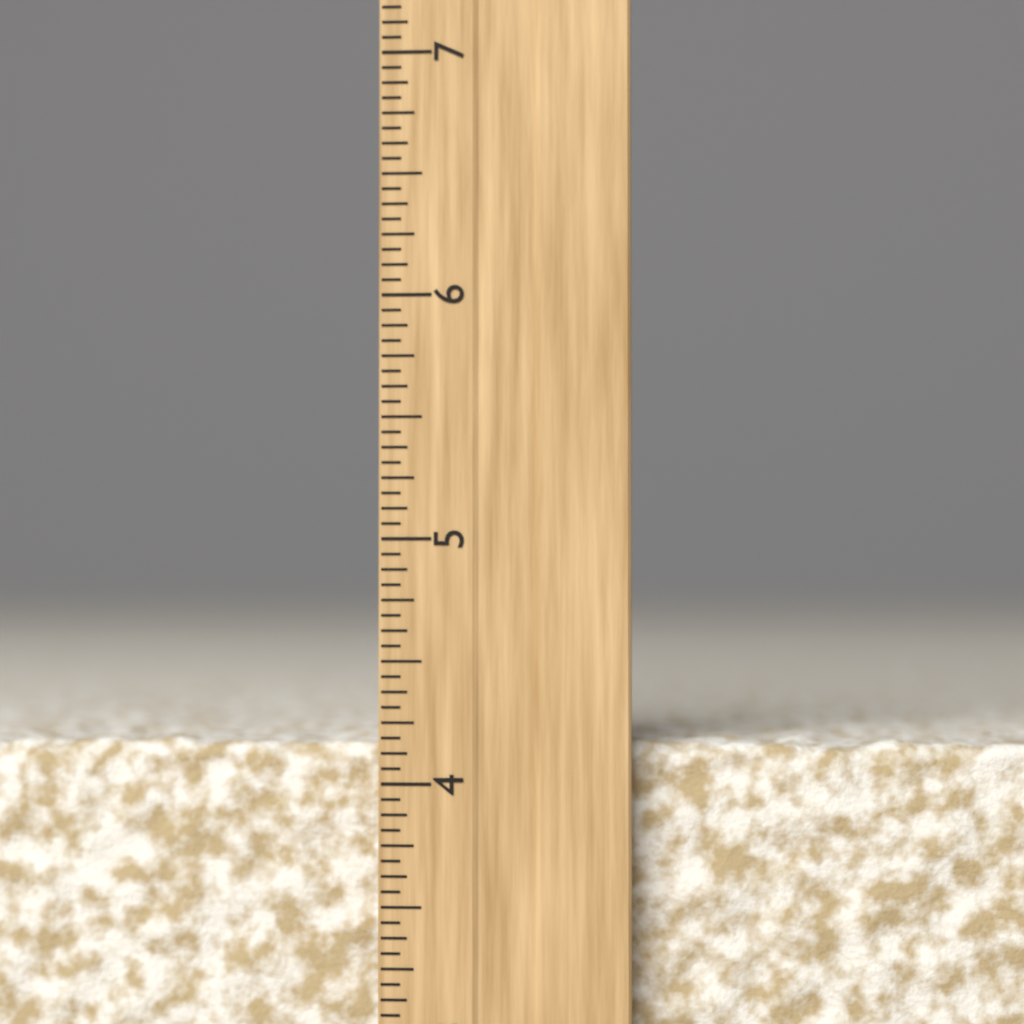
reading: 4.1875 inch
